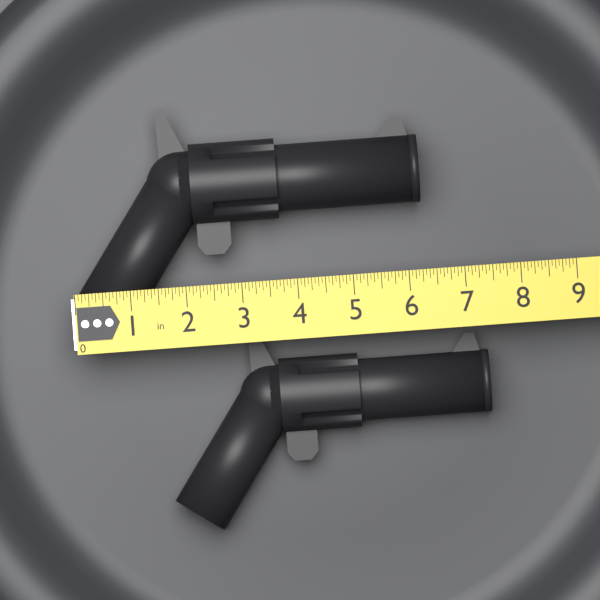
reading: 6.3125 in
